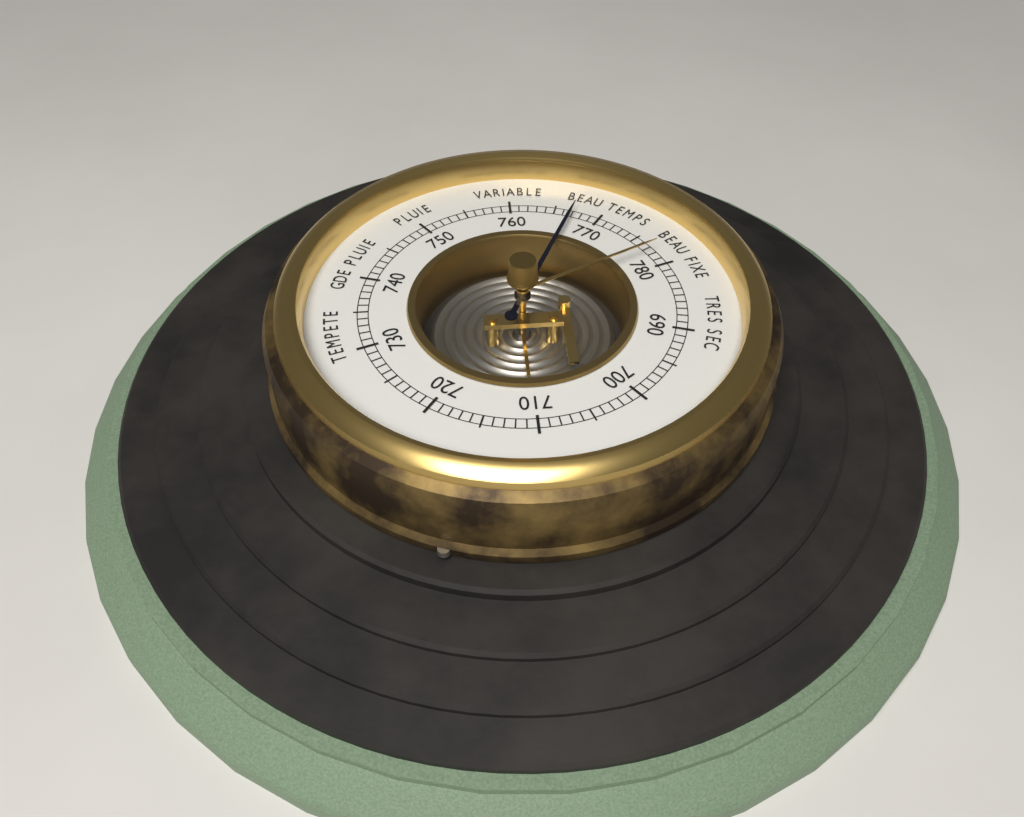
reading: 767 (no unit)
